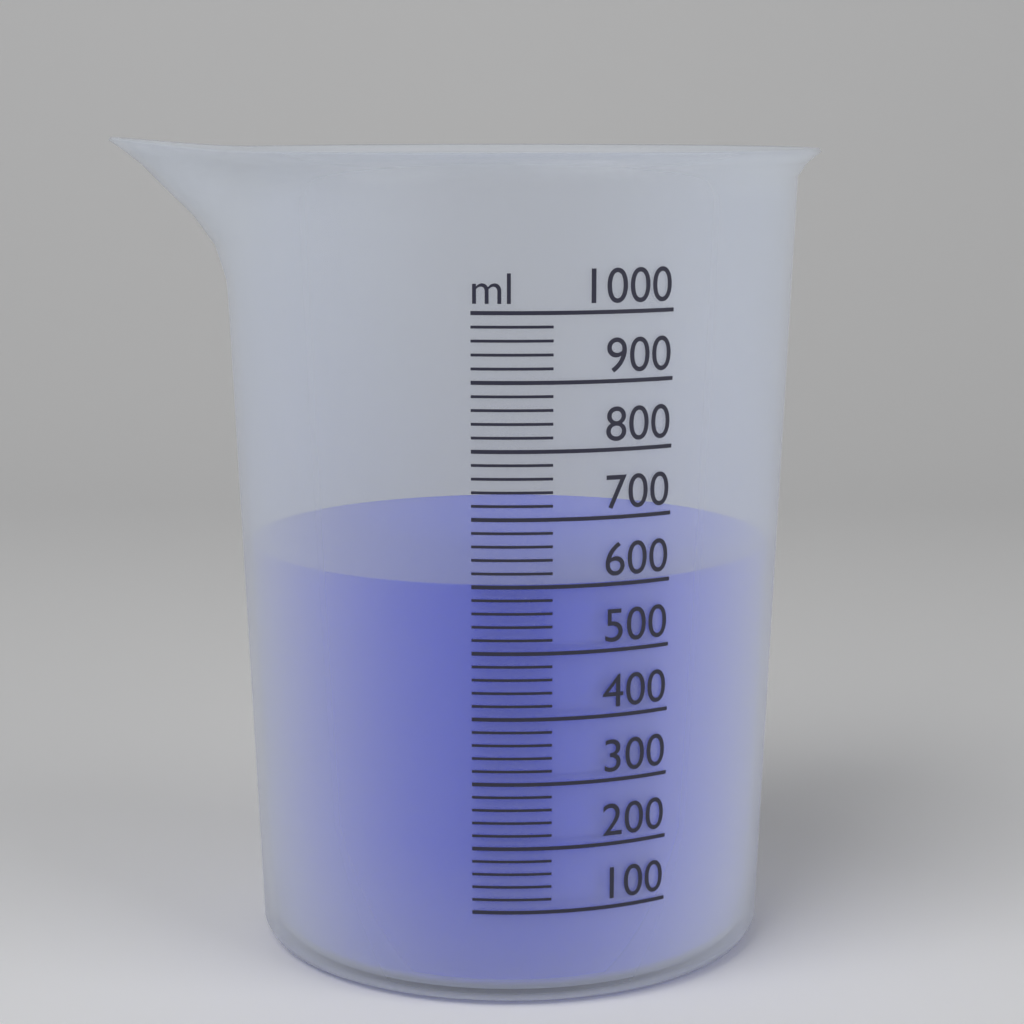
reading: 600 ml
